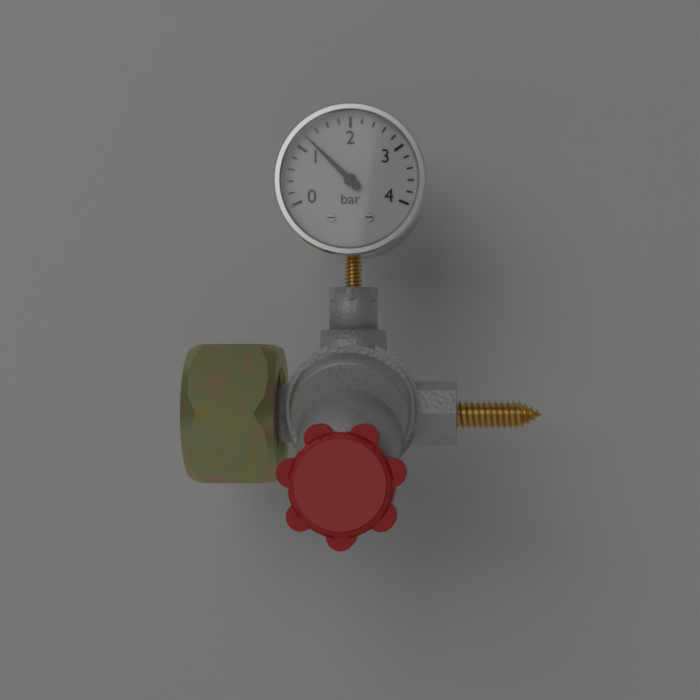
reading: 1.2 bar
